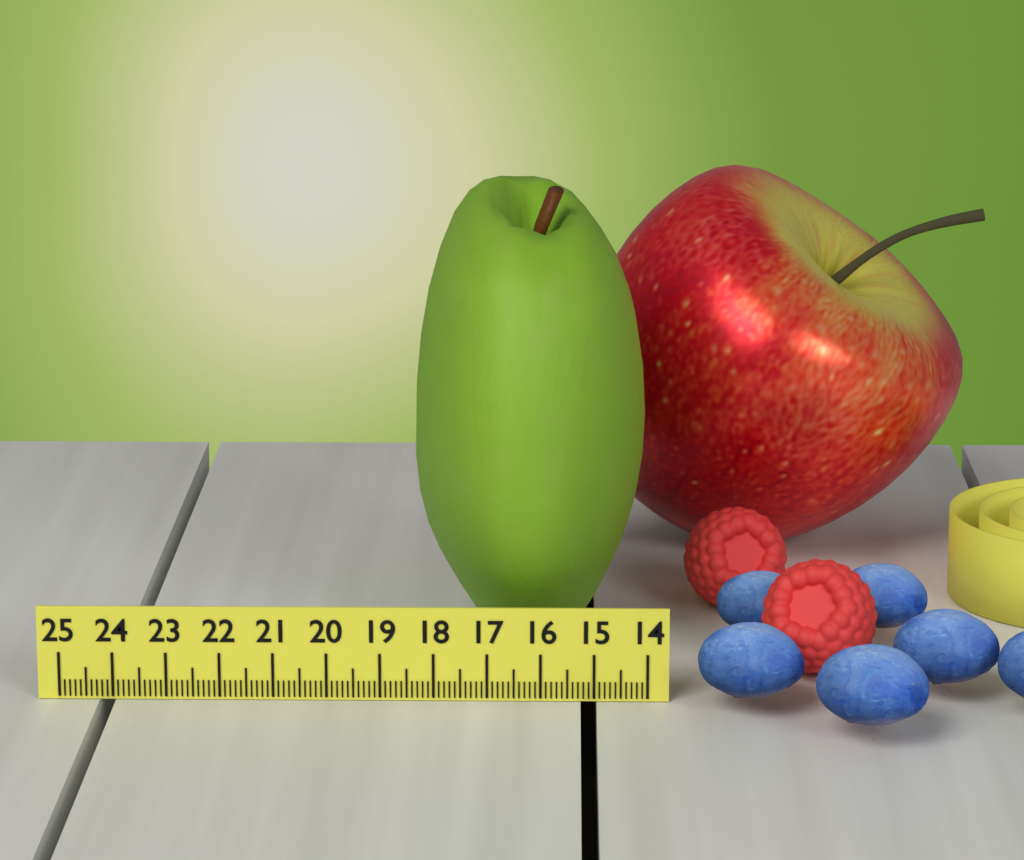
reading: 18.5 (no unit)
